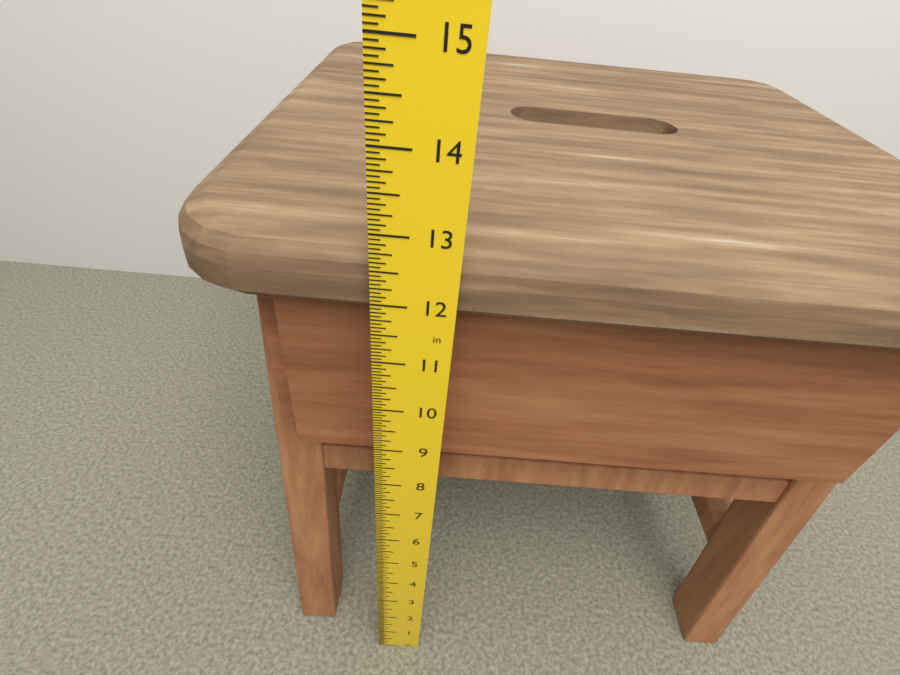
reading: 12.7500 in
